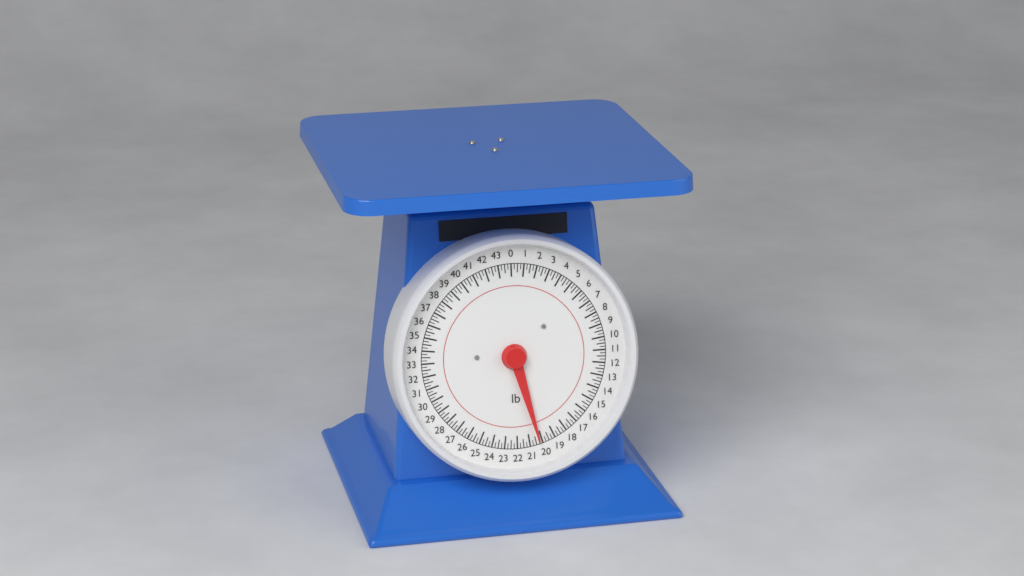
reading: 20.25 lb
